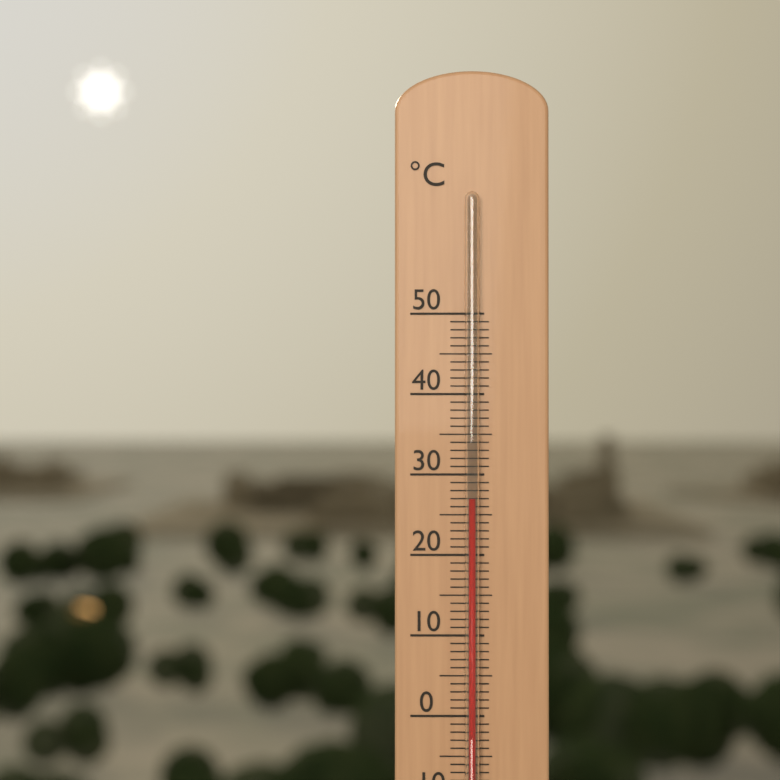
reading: 27 °C
